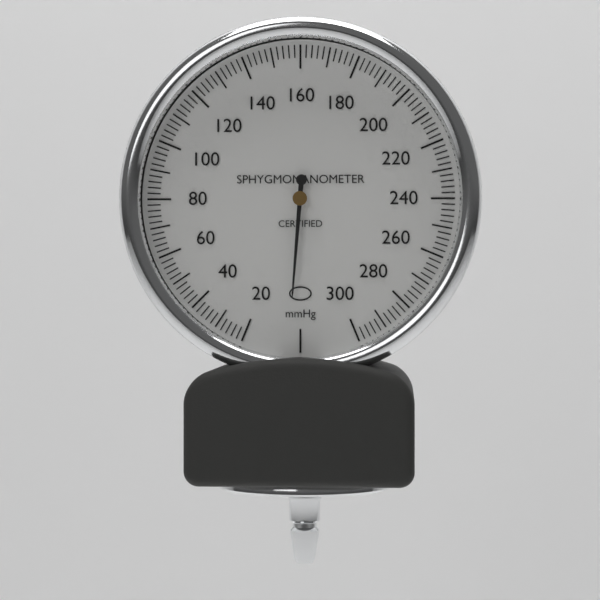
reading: 4 mmHg
